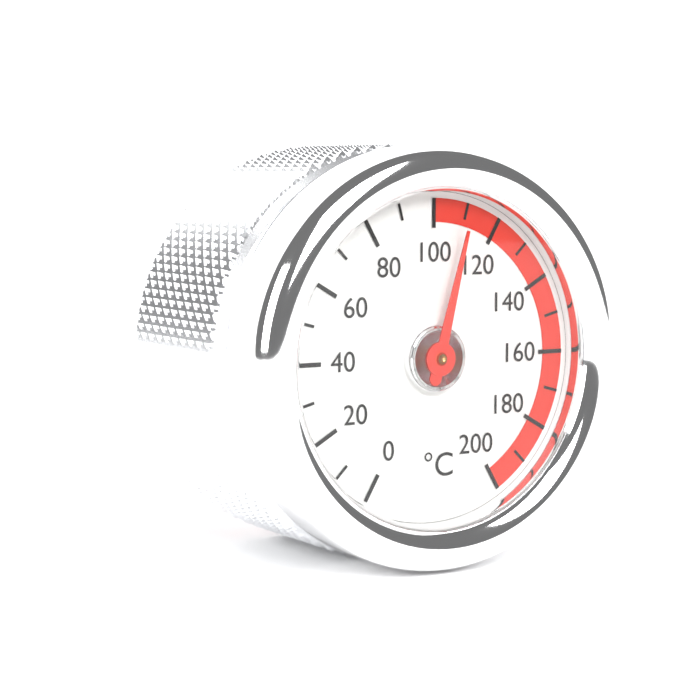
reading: 110 °C
